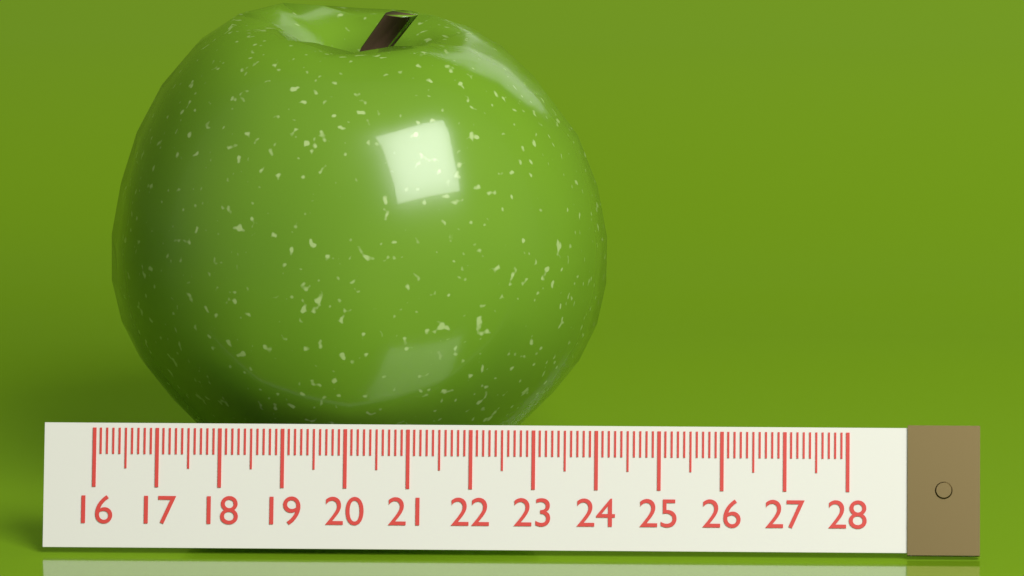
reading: 24.1 (no unit)
